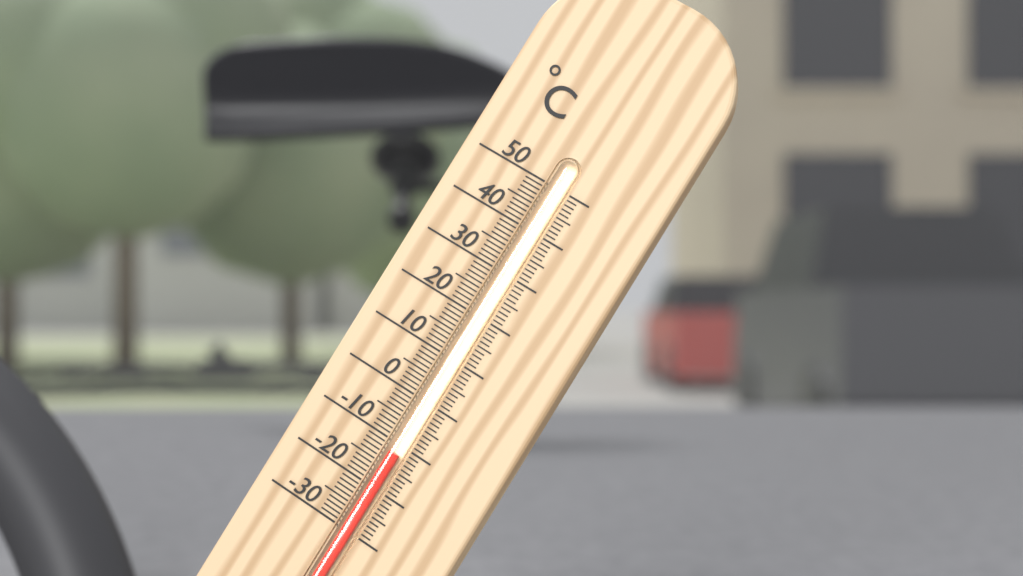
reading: -12 °C
